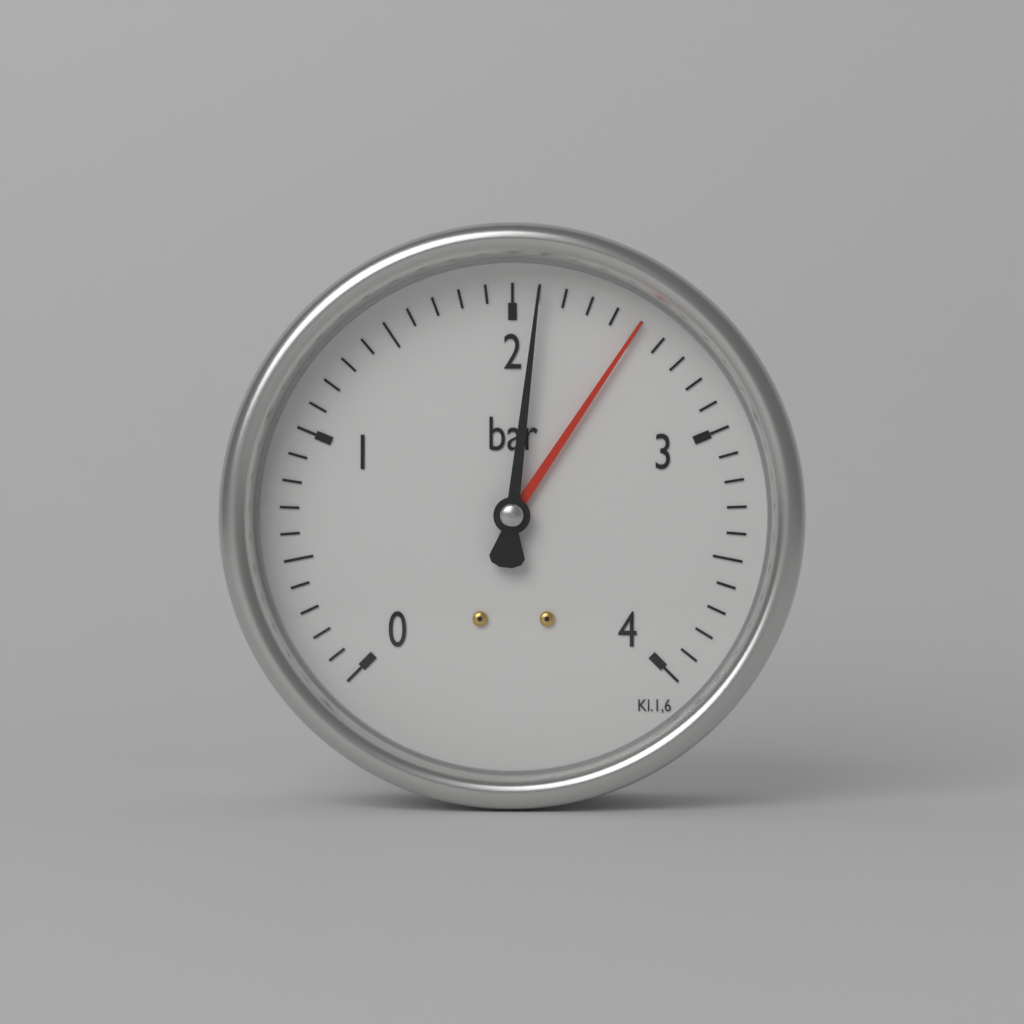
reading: 2.1 bar
